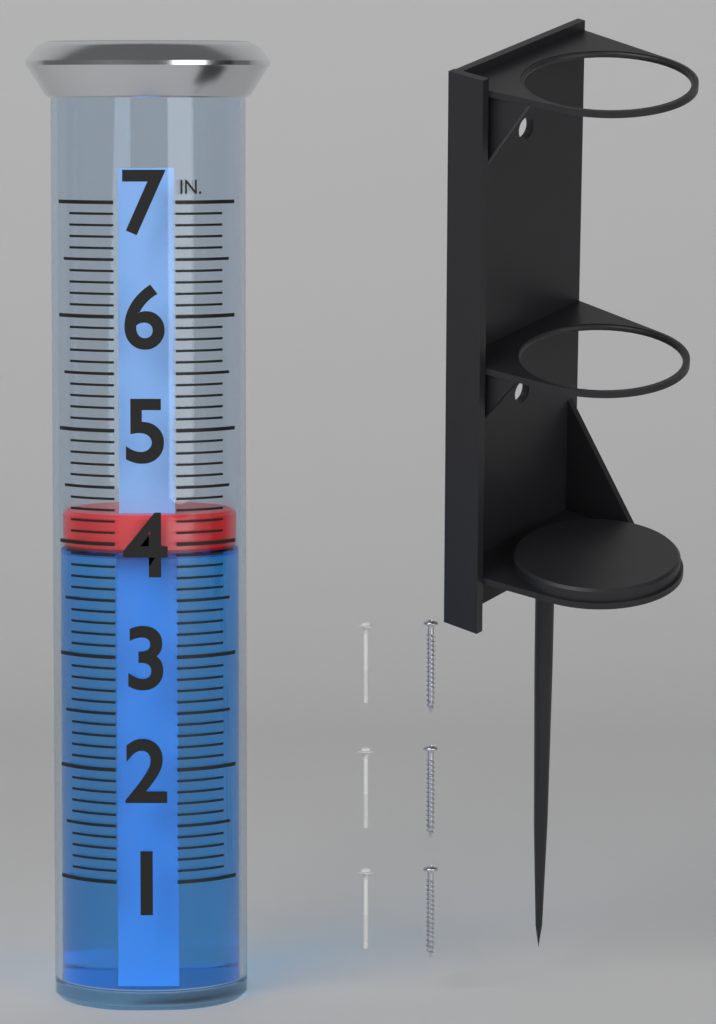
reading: 3.9 in
